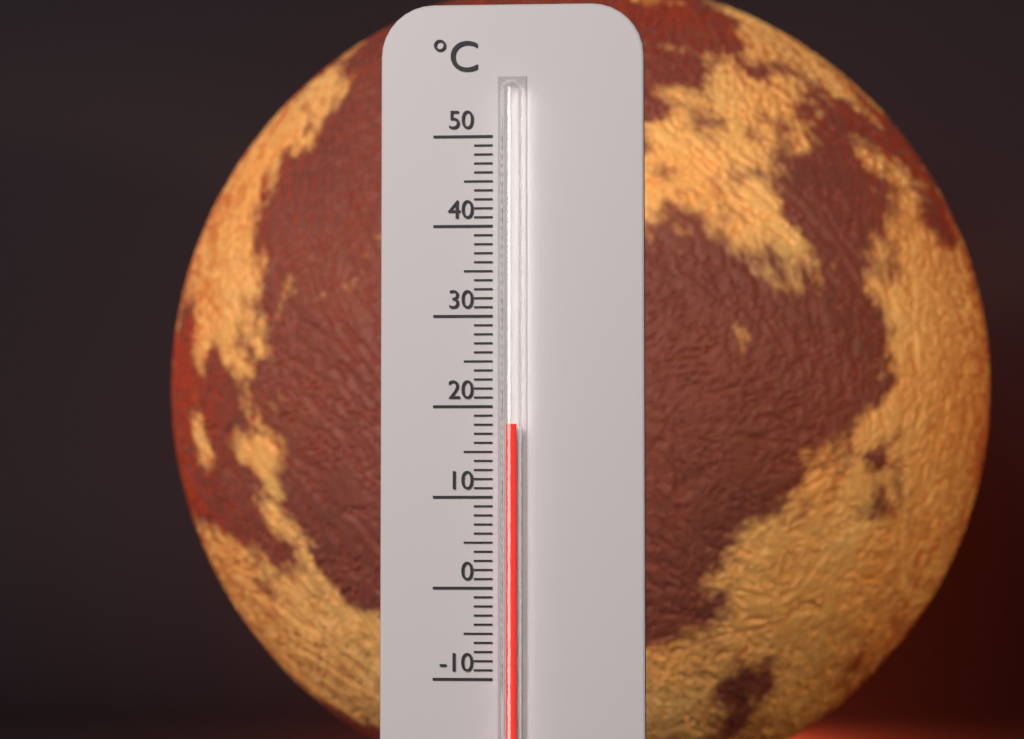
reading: 18 °C
